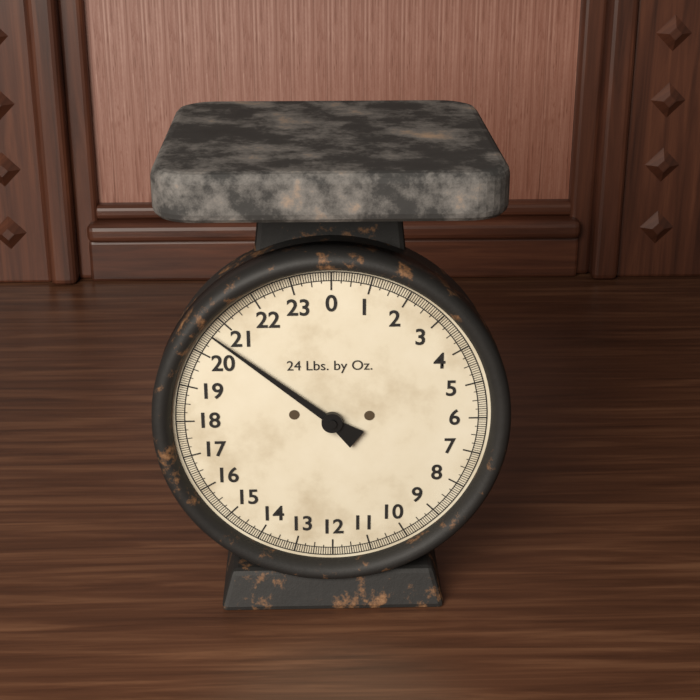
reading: 20.5625 lb
